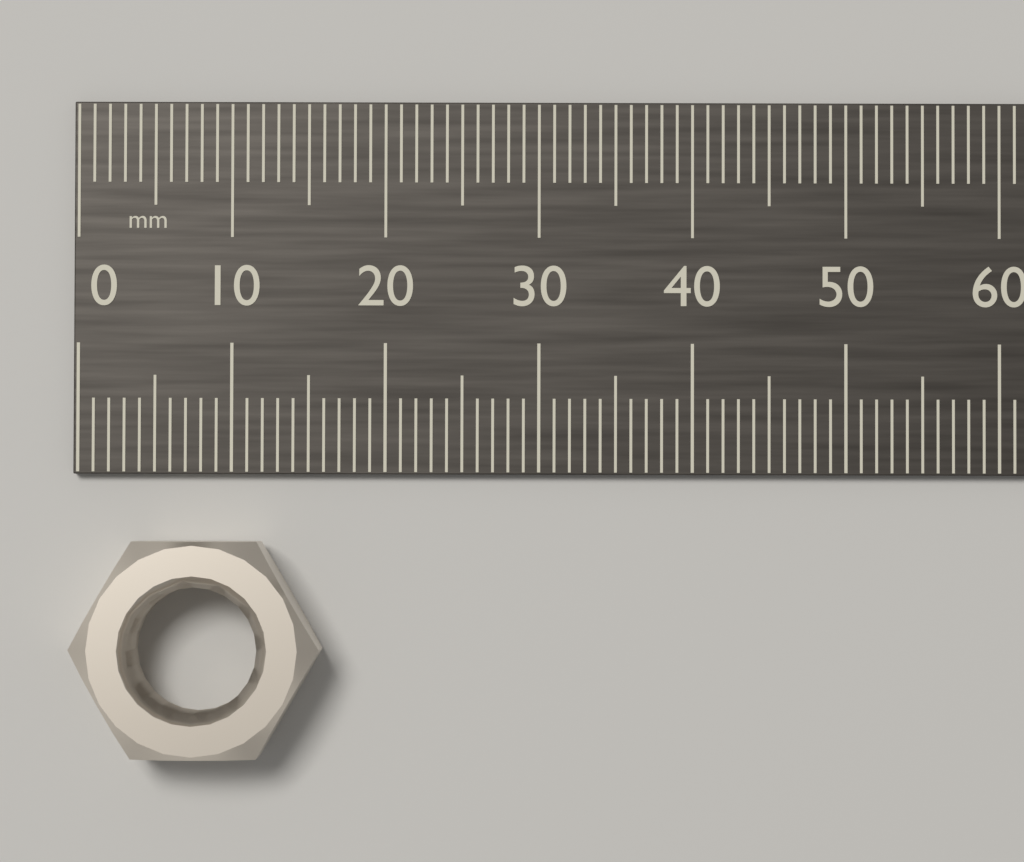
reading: 16 mm
